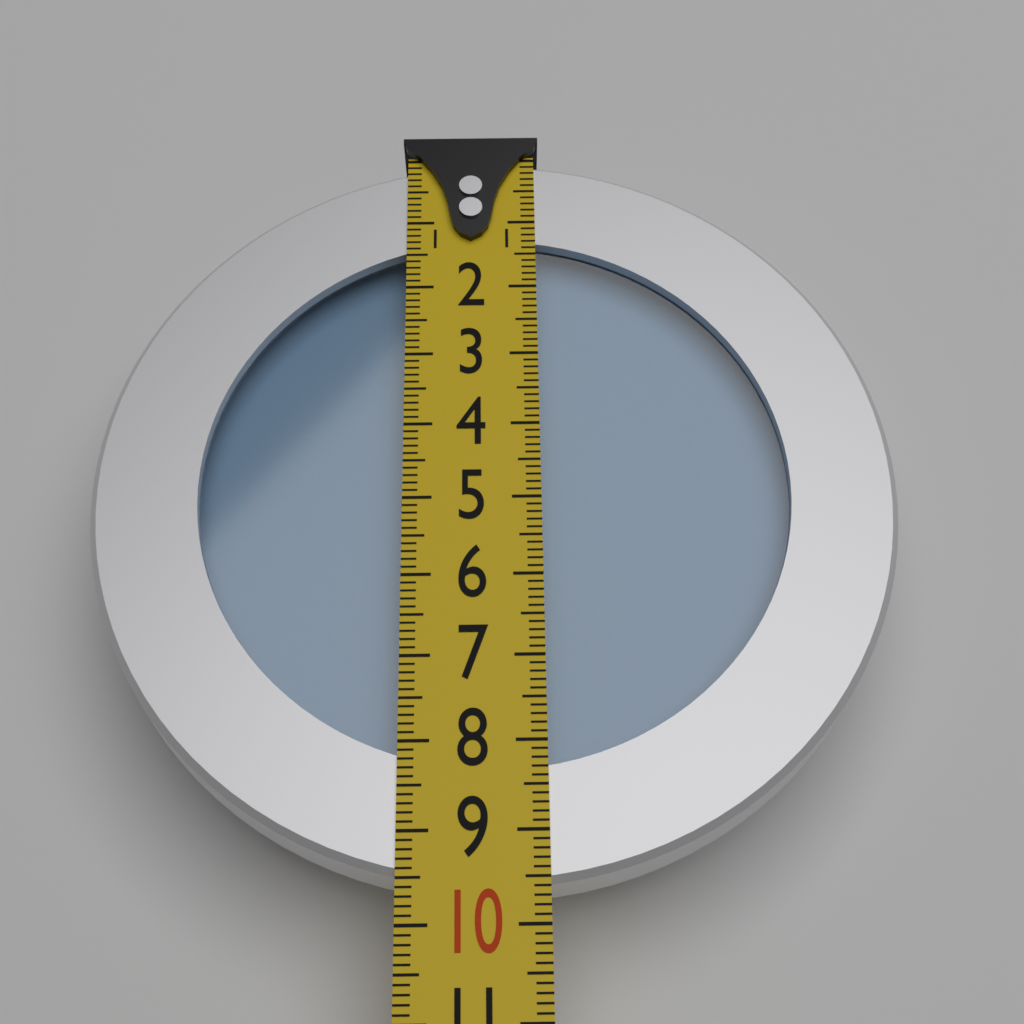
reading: 9.6 (no unit)
